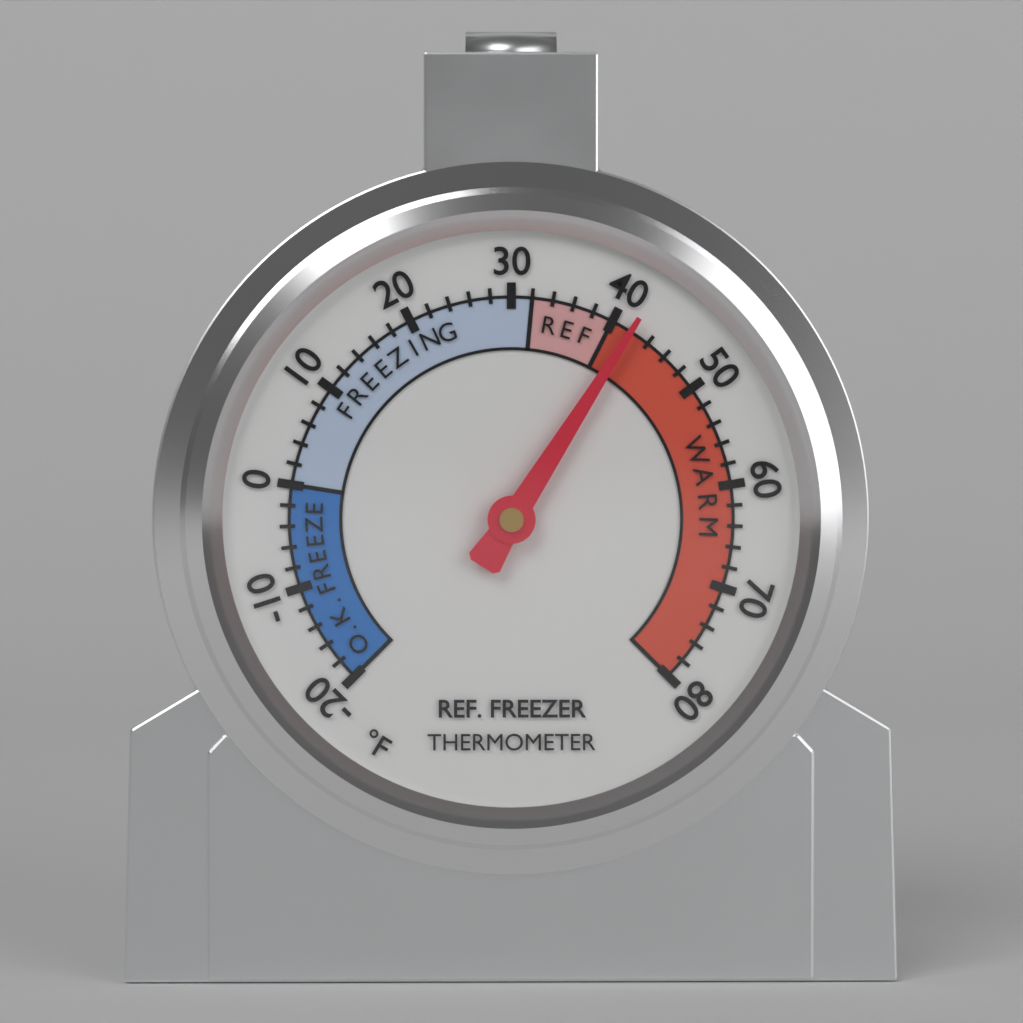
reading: 42 °F
